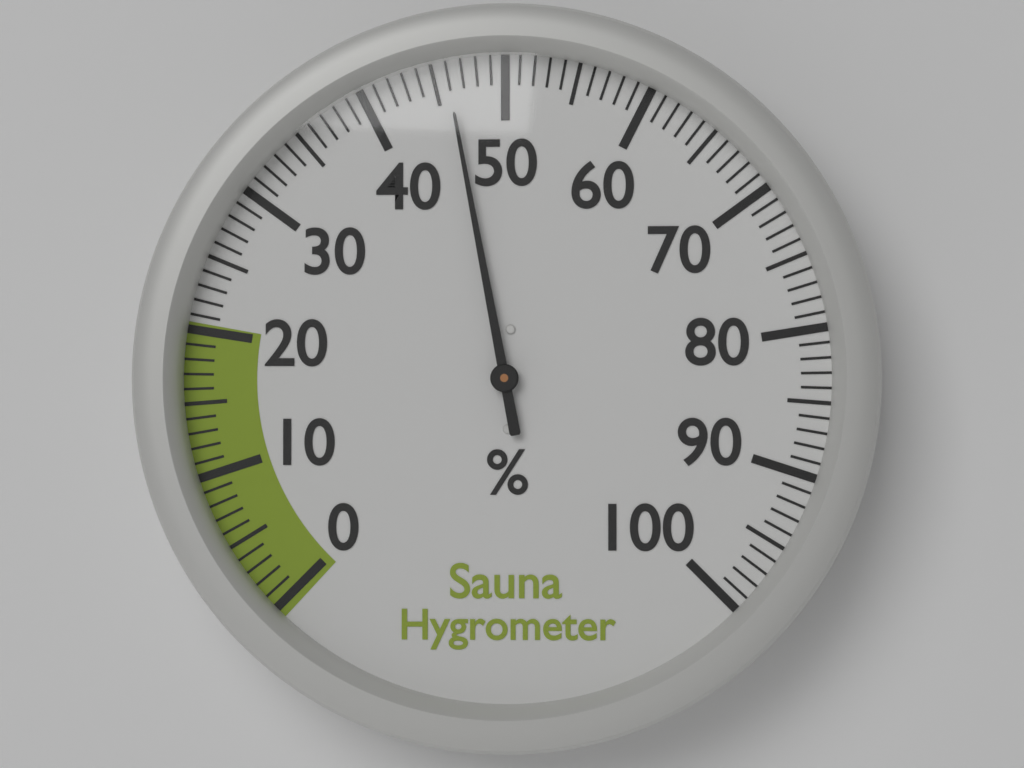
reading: 46 %
